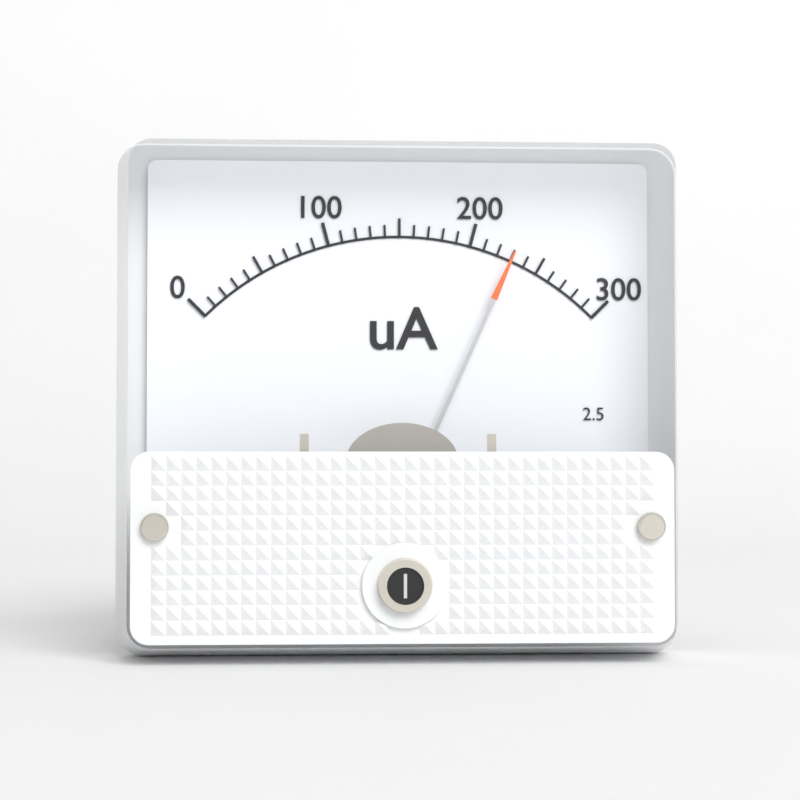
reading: 230 uA
